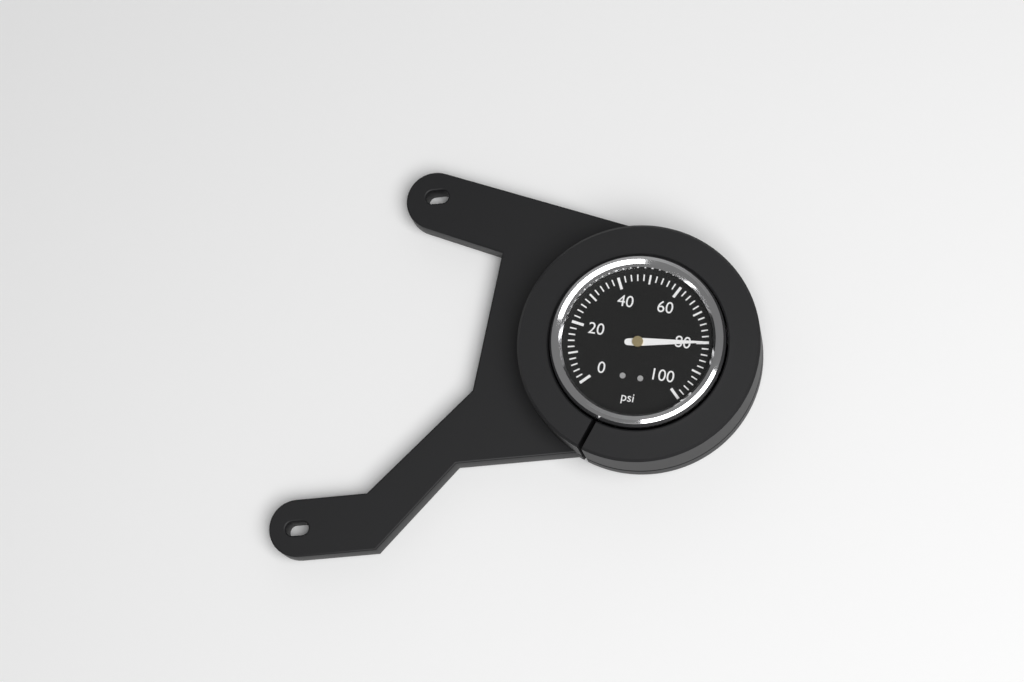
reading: 80 psi
